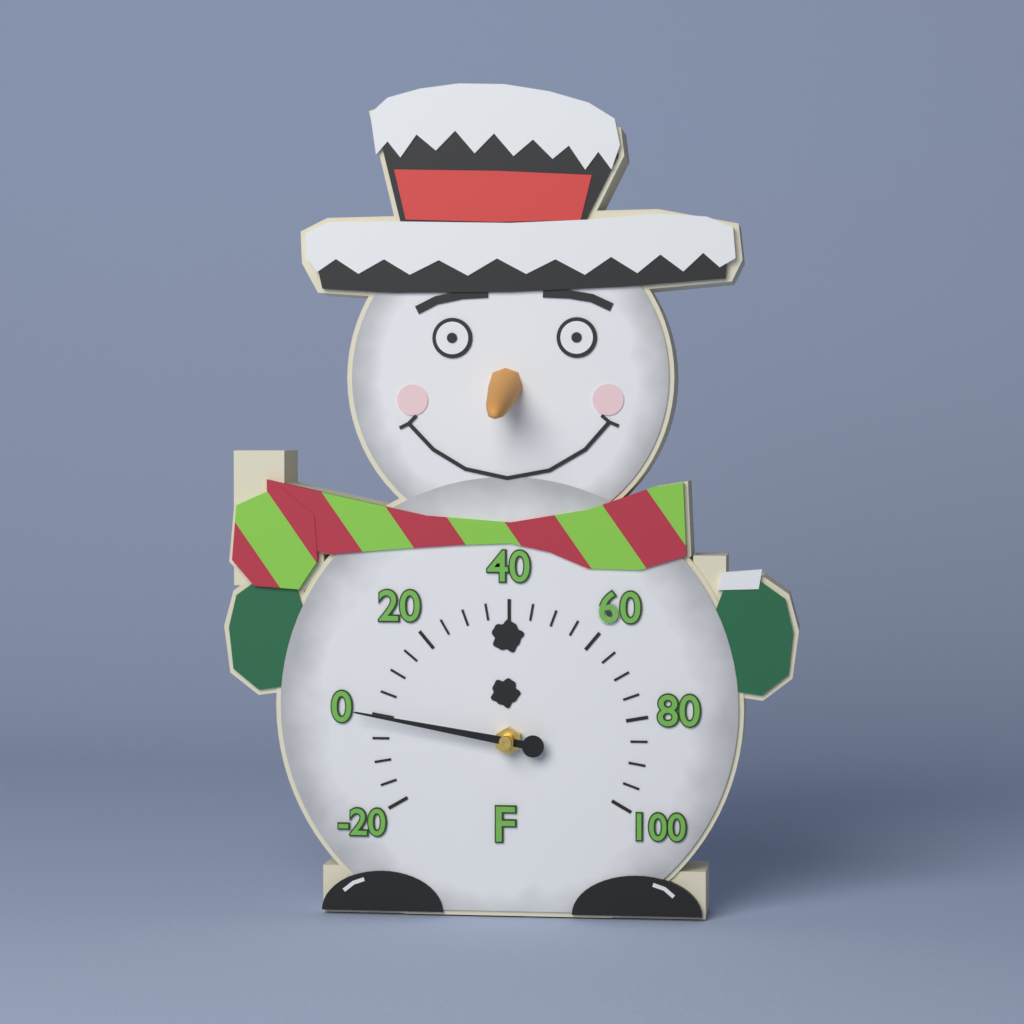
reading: 0 °F
